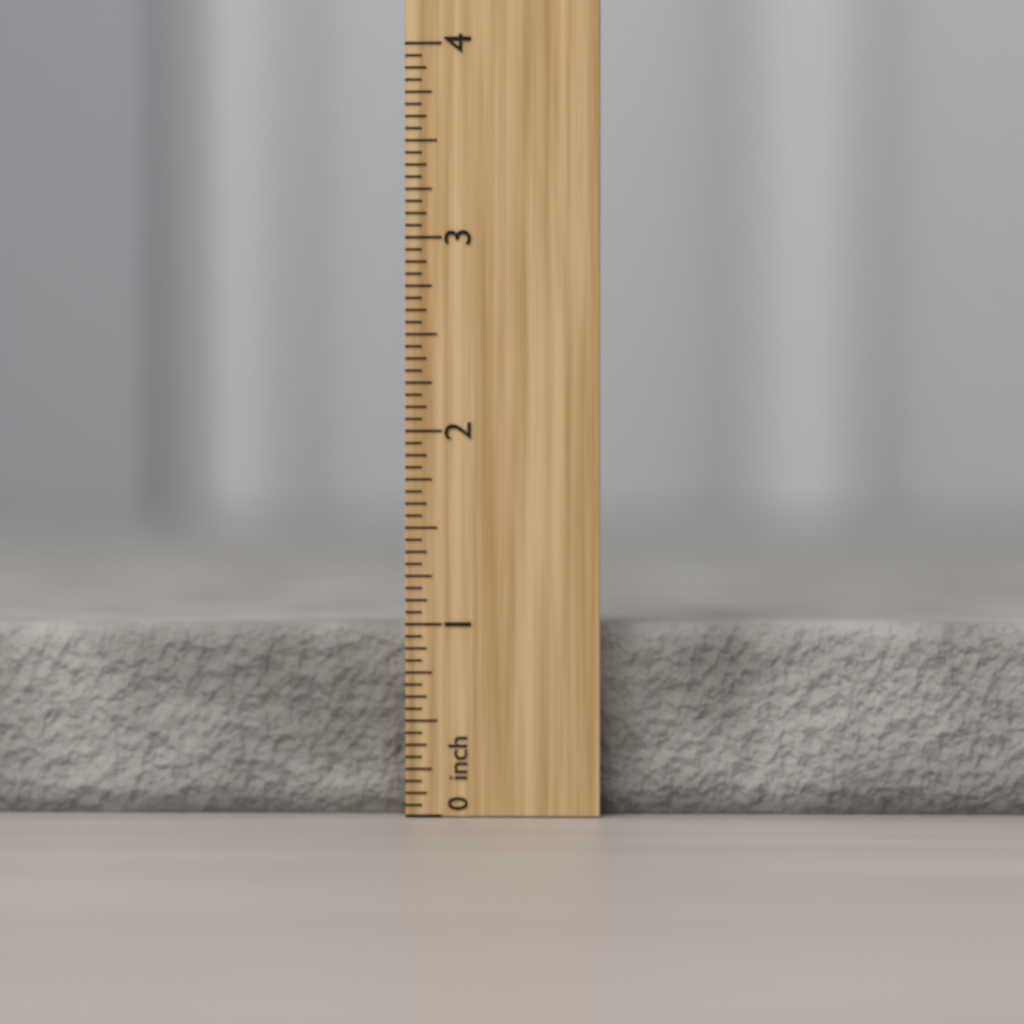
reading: 1.0000 inch
